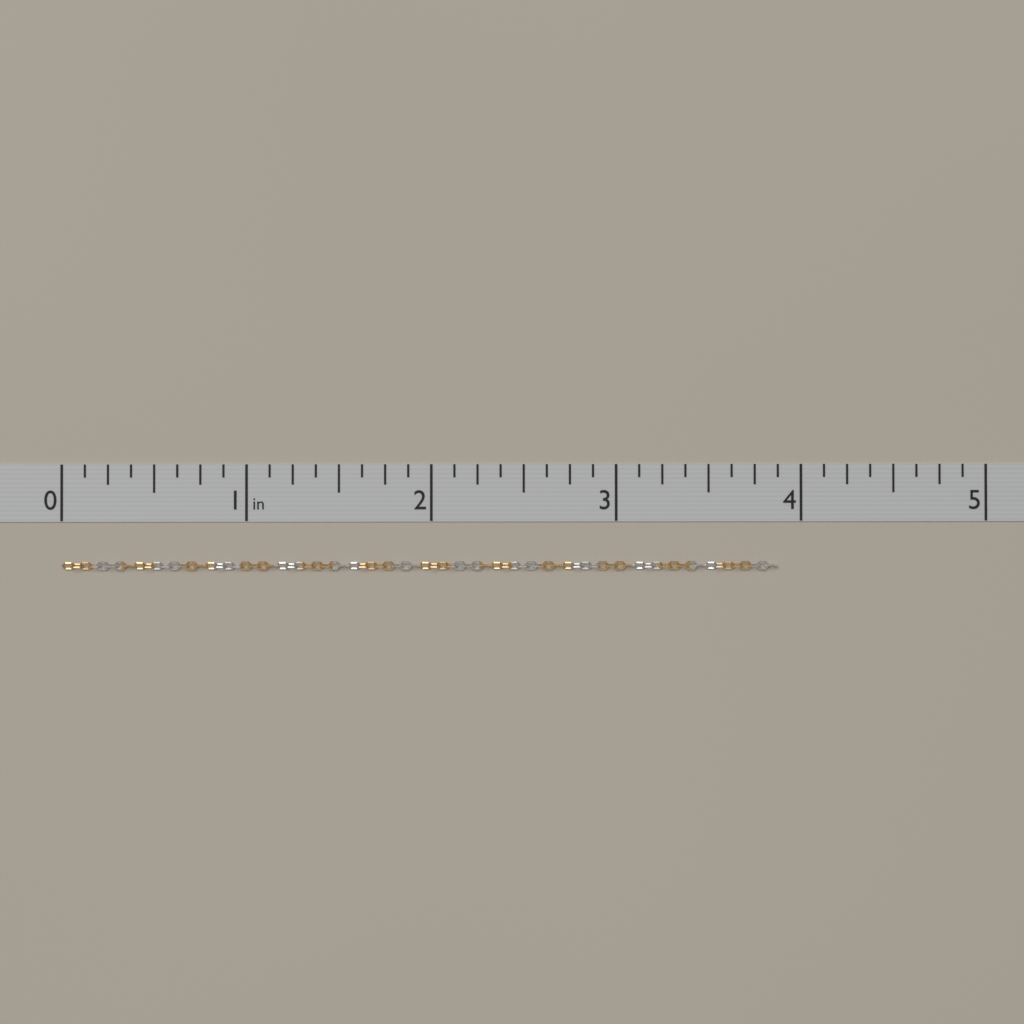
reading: 3.875 in
